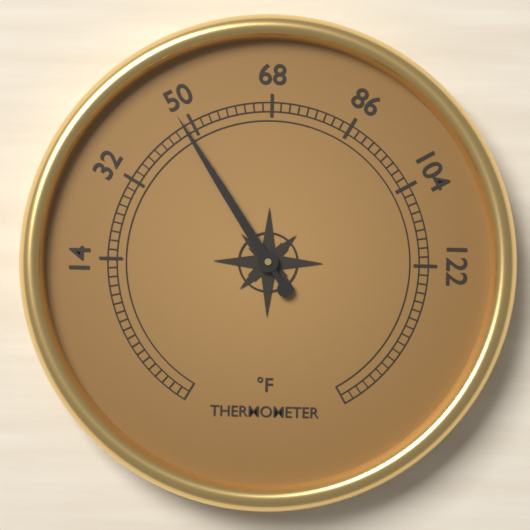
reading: 48 °F
